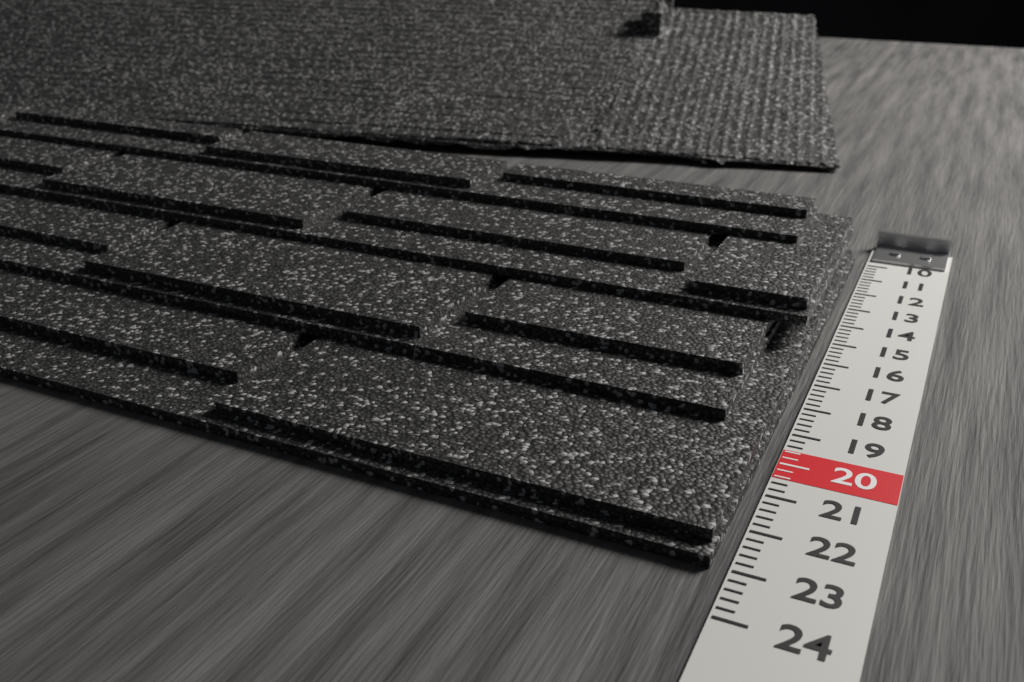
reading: 23.0 (no unit)
